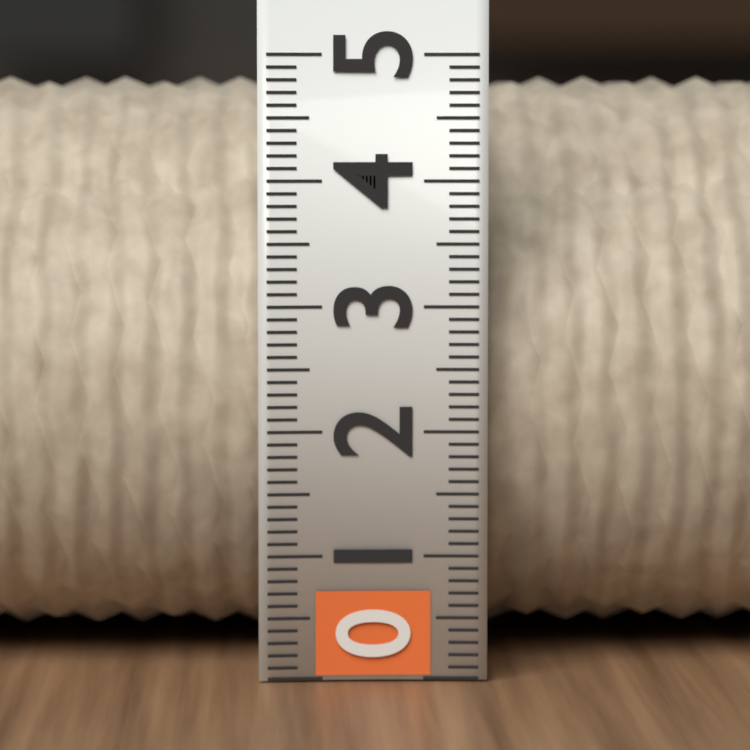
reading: 4.9 (no unit)
